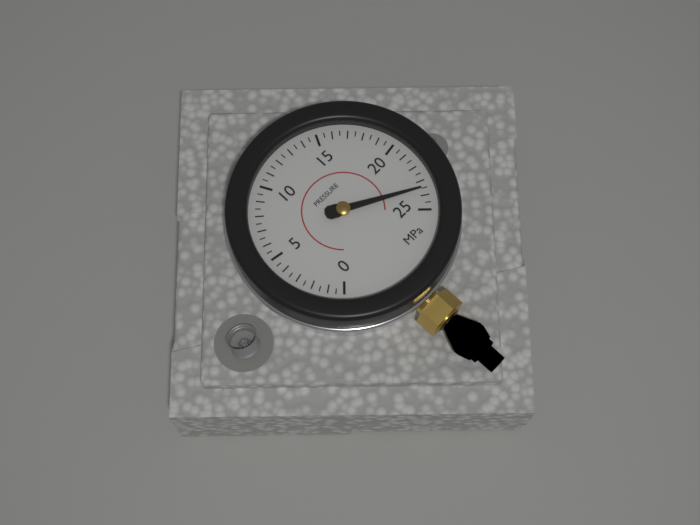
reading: 23.5 MPa
